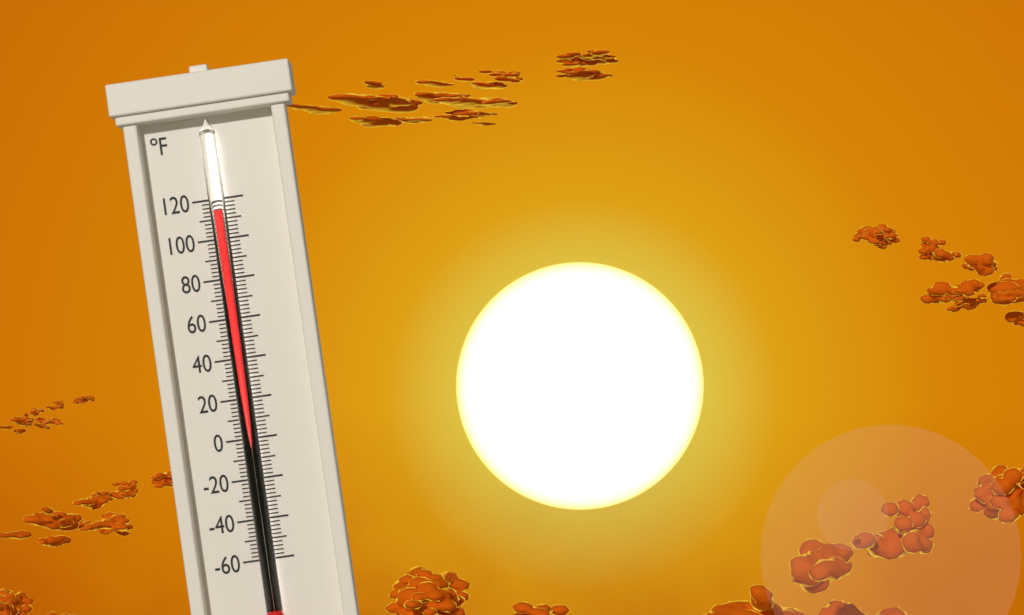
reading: 114 °F
